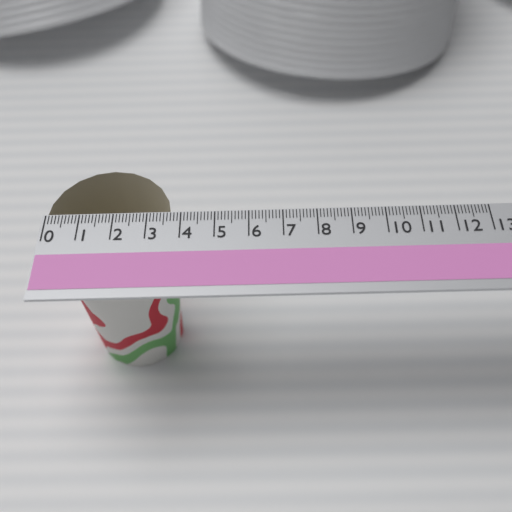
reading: 3.7 (no unit)
